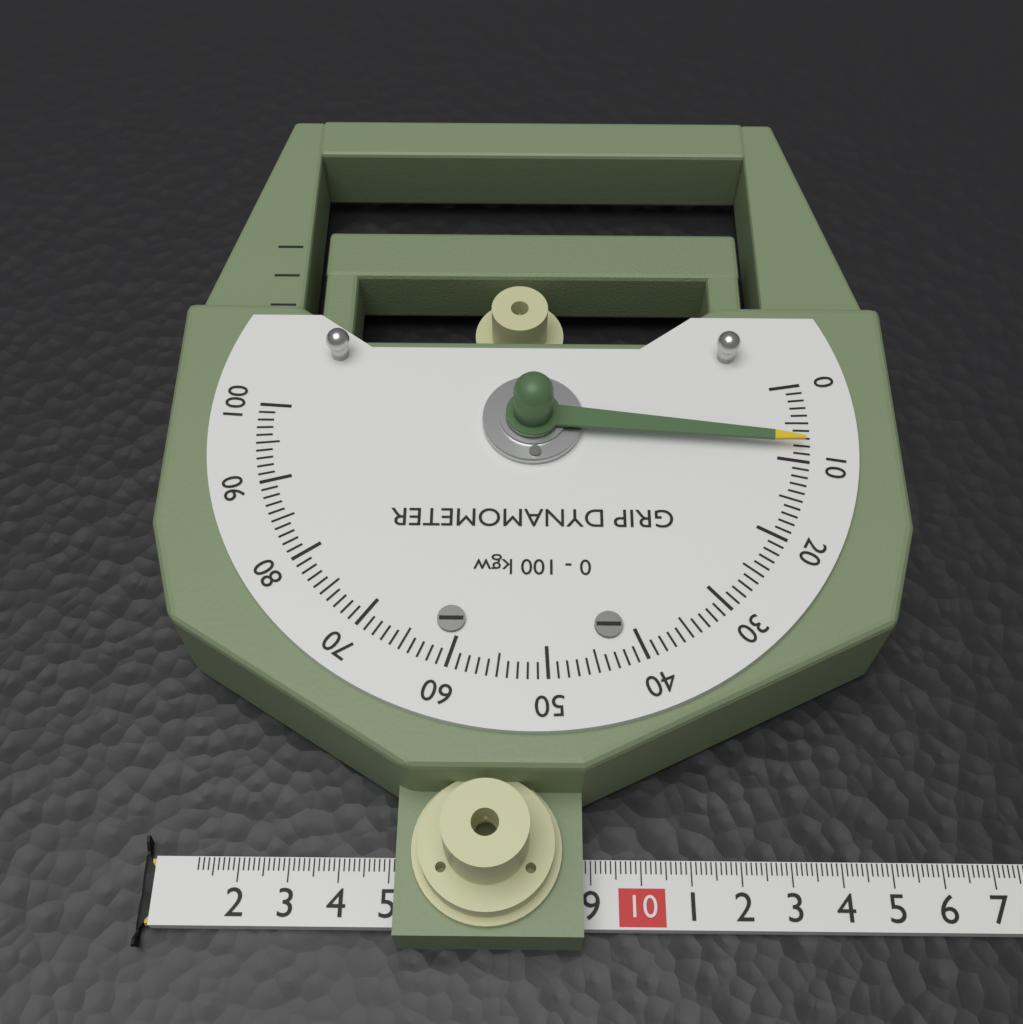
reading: 8 kgw
